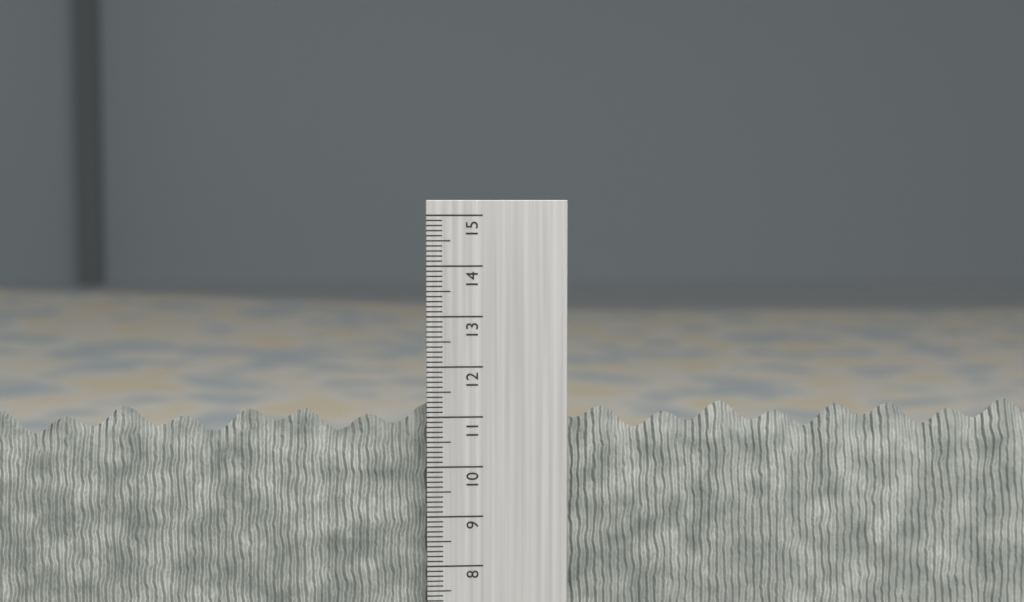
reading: 11.2 cm
